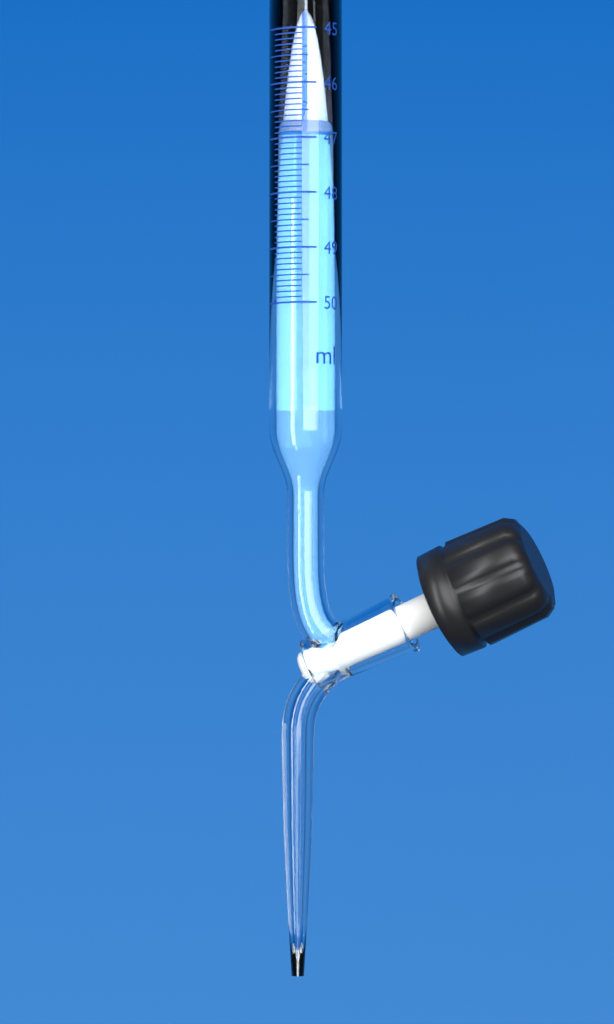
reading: 46.9 ml
